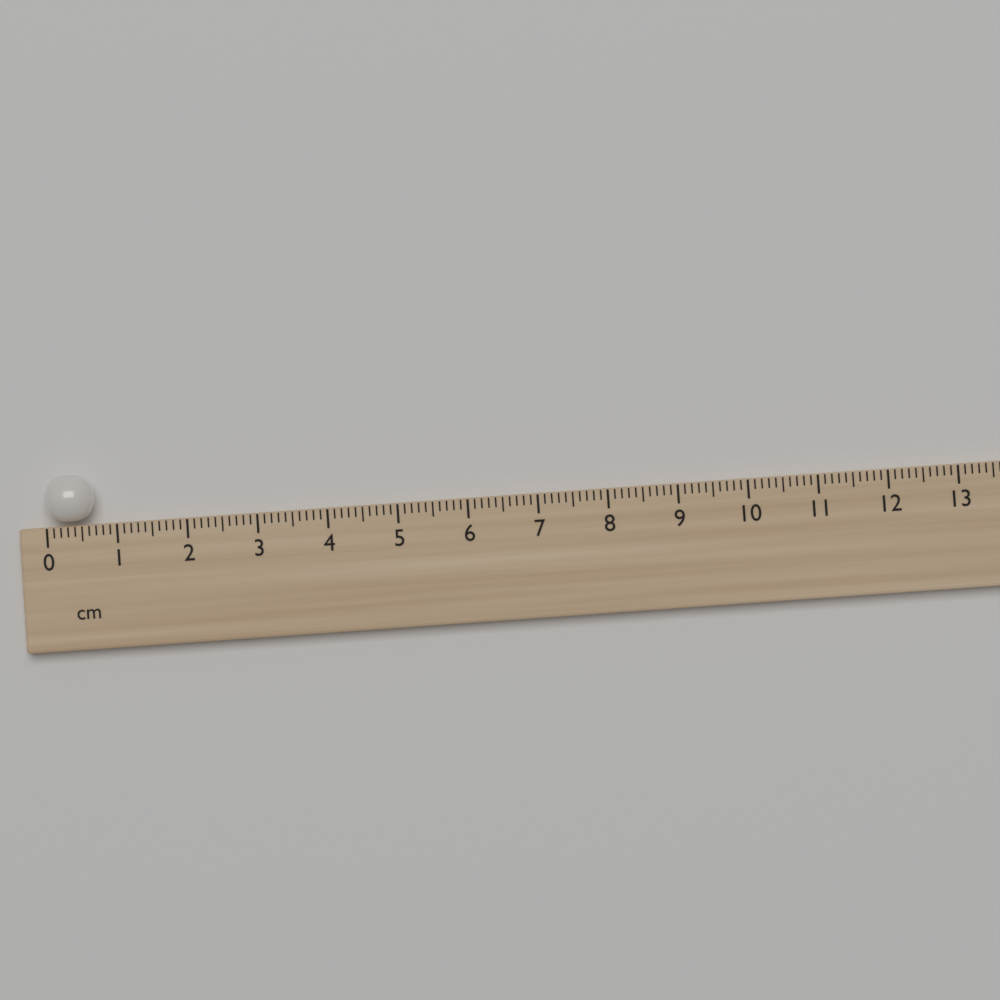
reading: 0.7 cm
